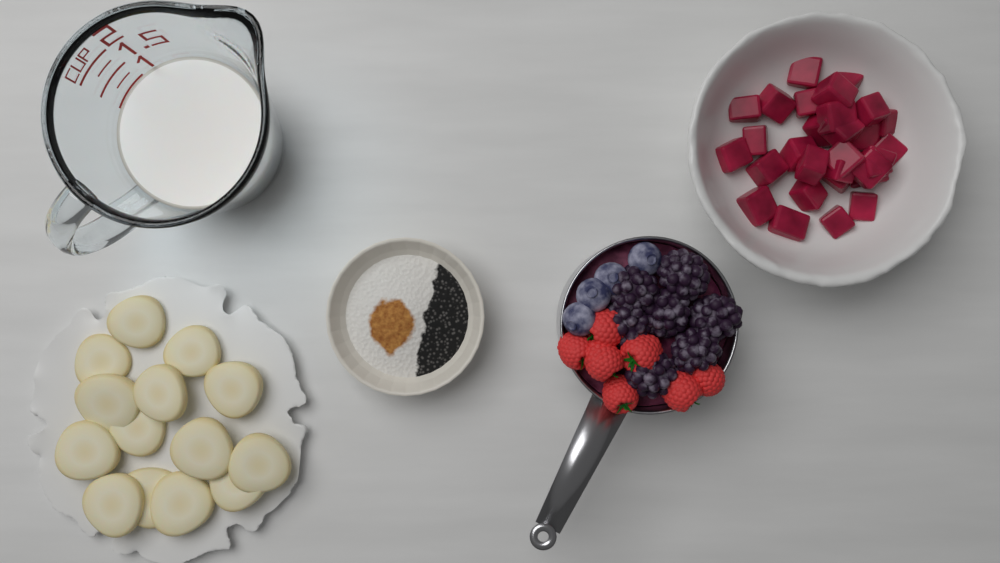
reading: 1.00 cup
